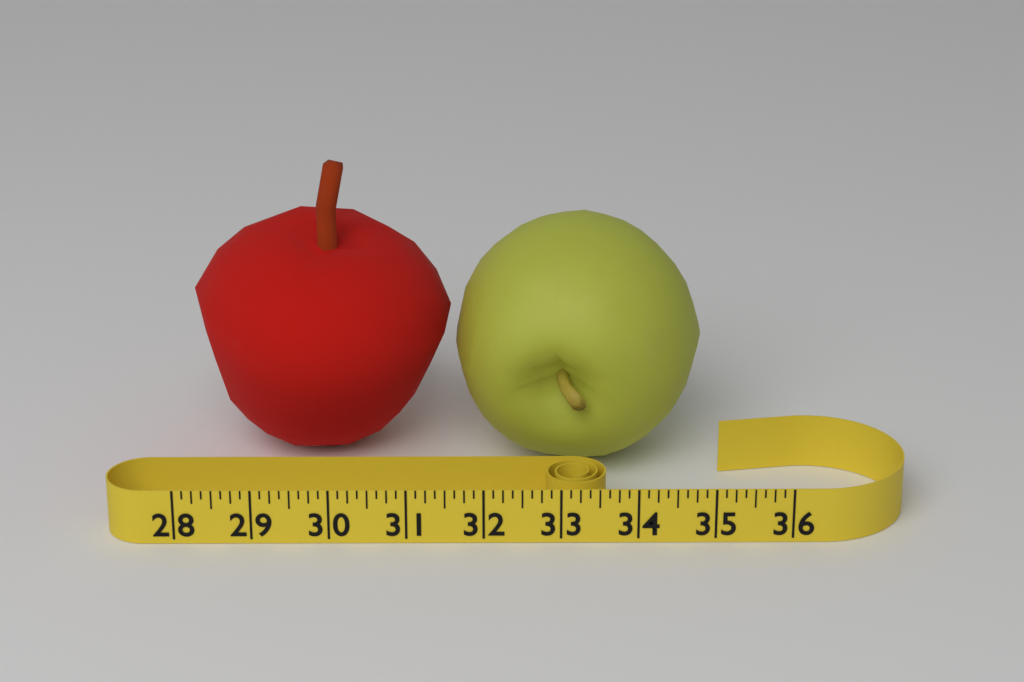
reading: 35.000 (no unit)
